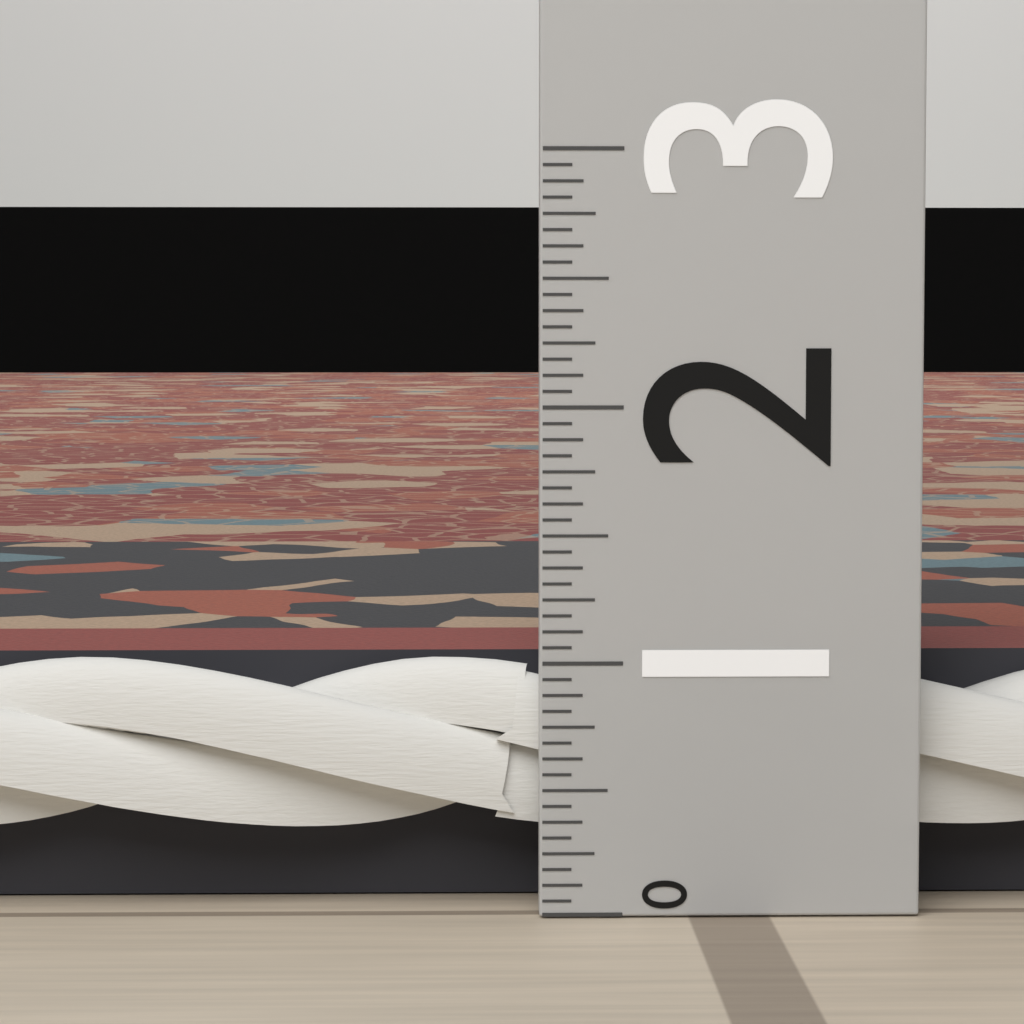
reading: 1.0000 (no unit)
